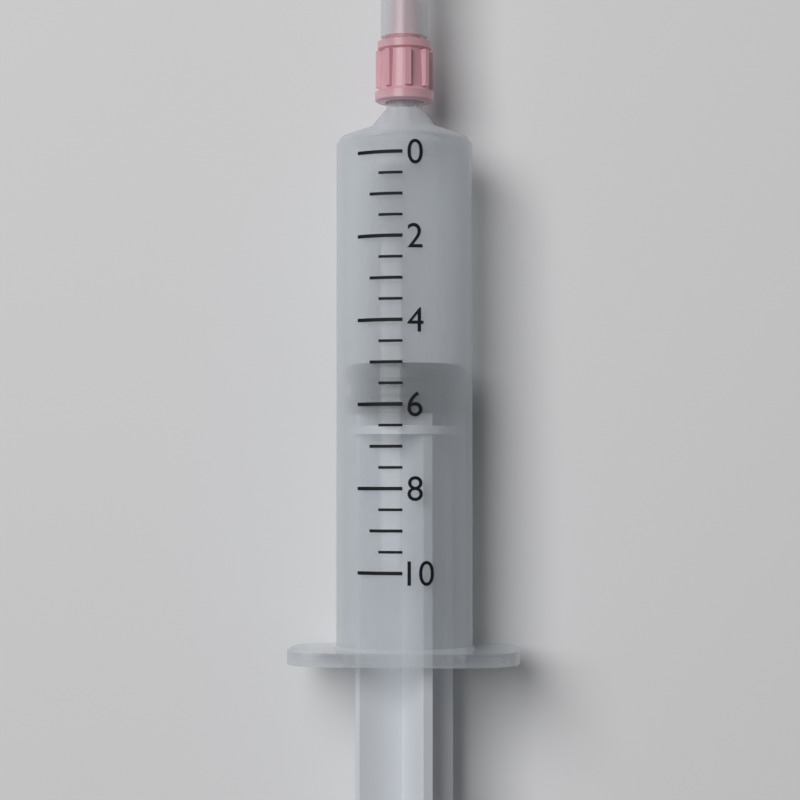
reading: 5.0 (no unit)
